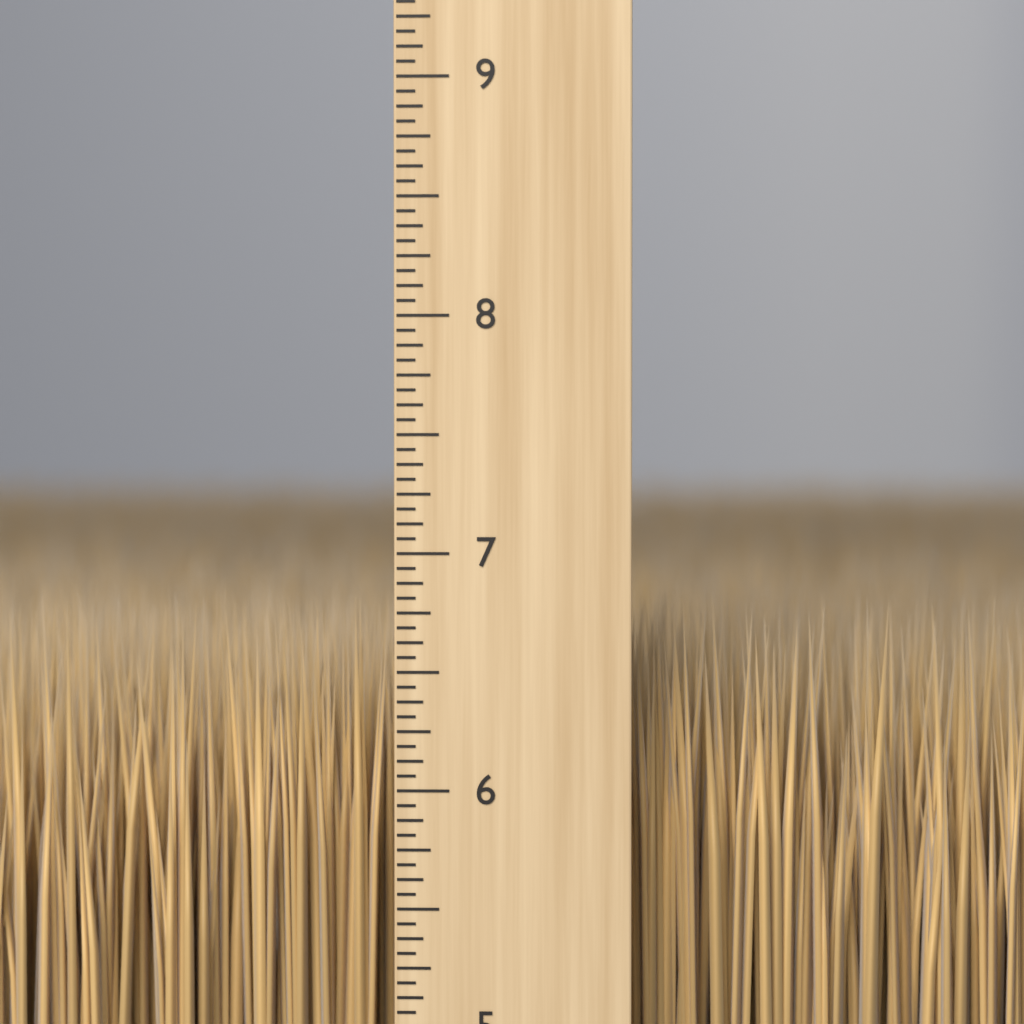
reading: 6.8125 inch
